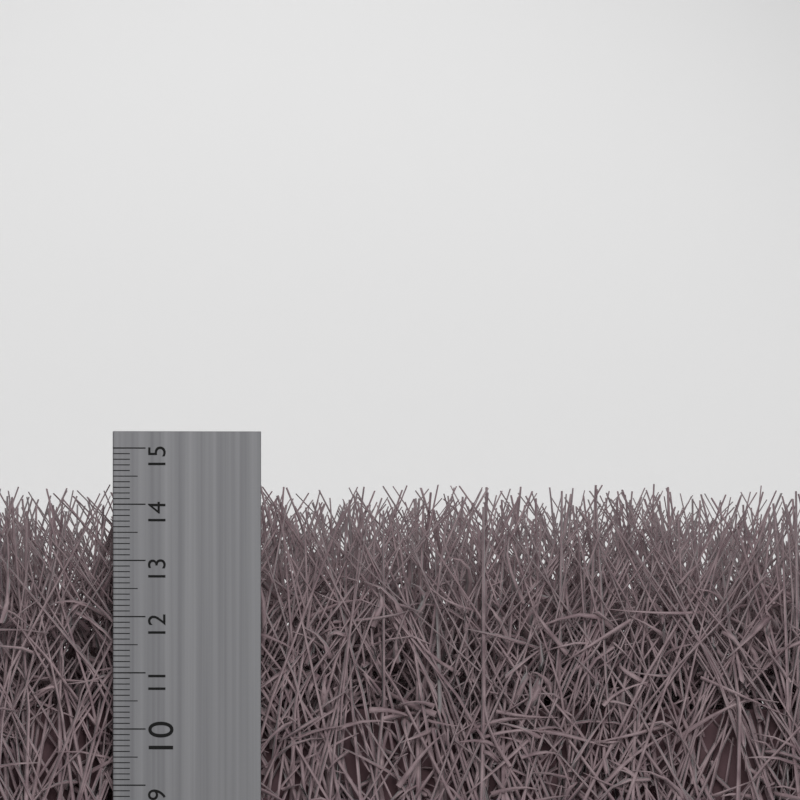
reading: 14.4 cm
